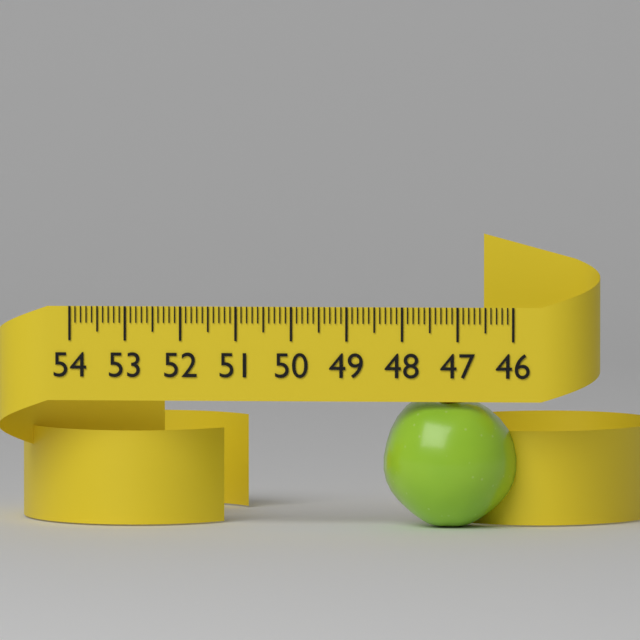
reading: 48.4 (no unit)
